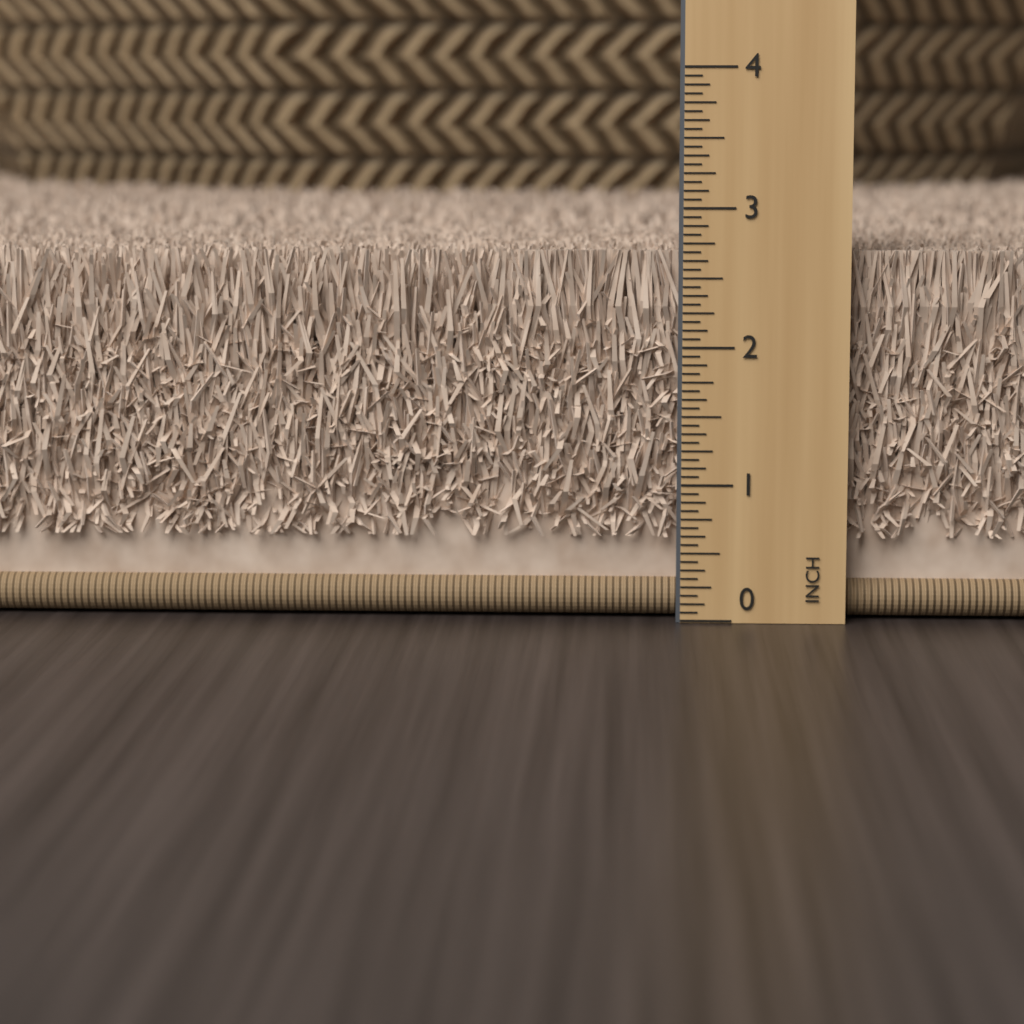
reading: 2.6875 in
